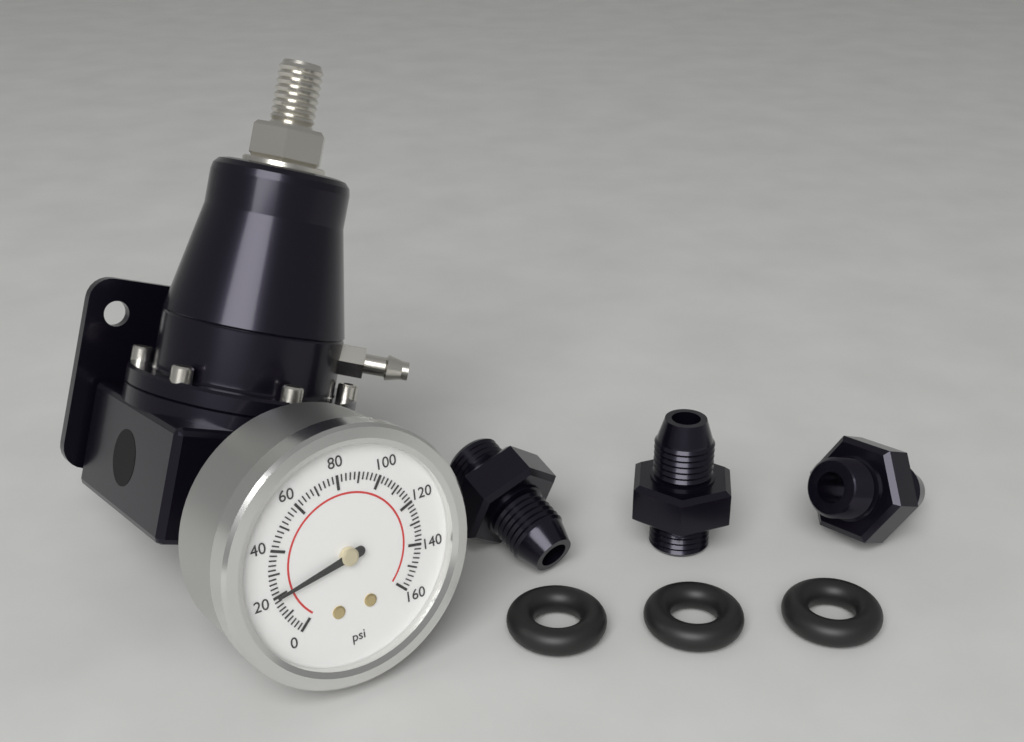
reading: 20 psi
